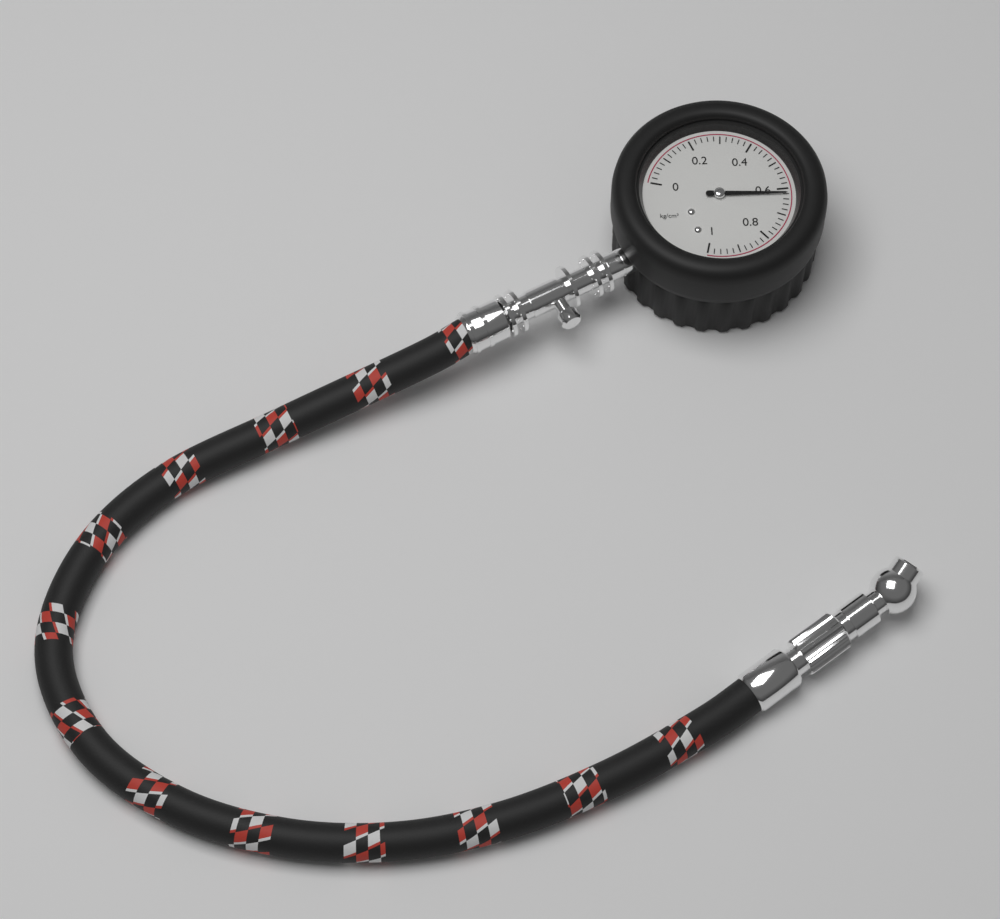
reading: 0.62 kg/cm²
